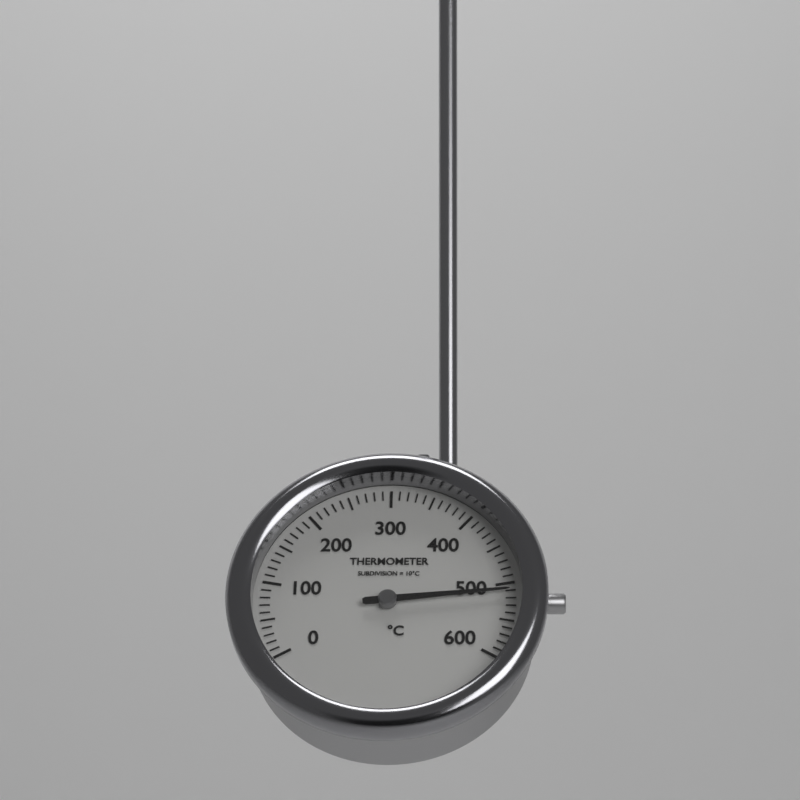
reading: 510 °C
